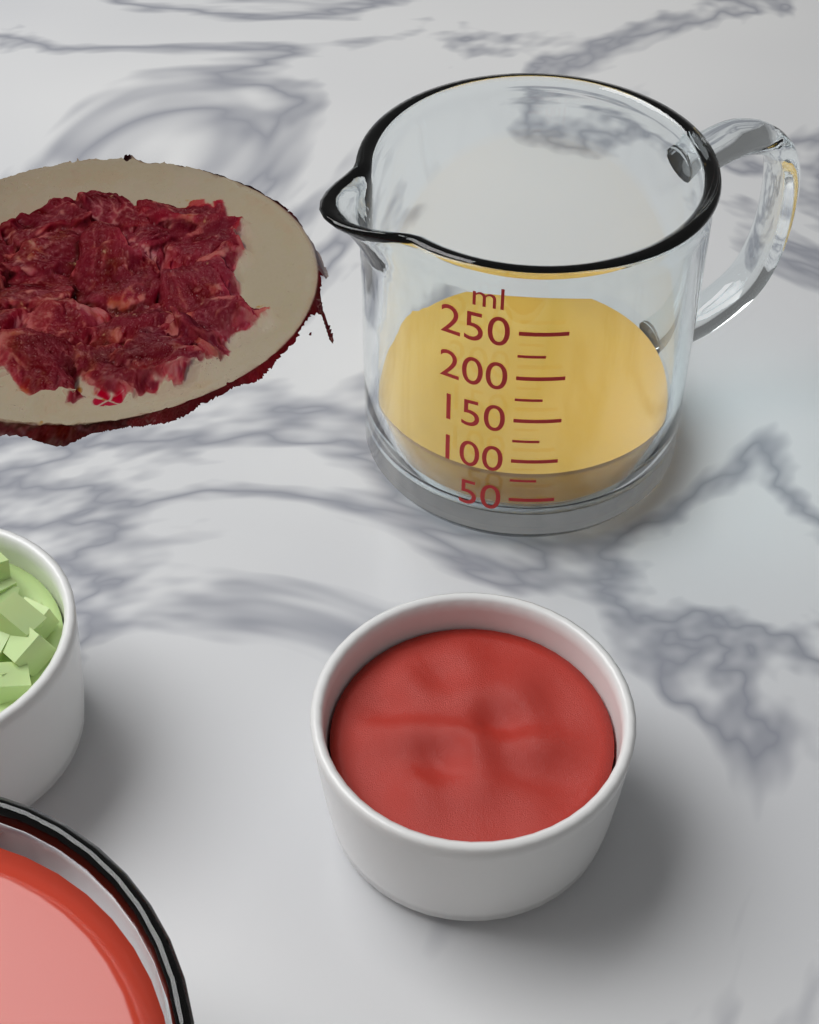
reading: 75 ml
